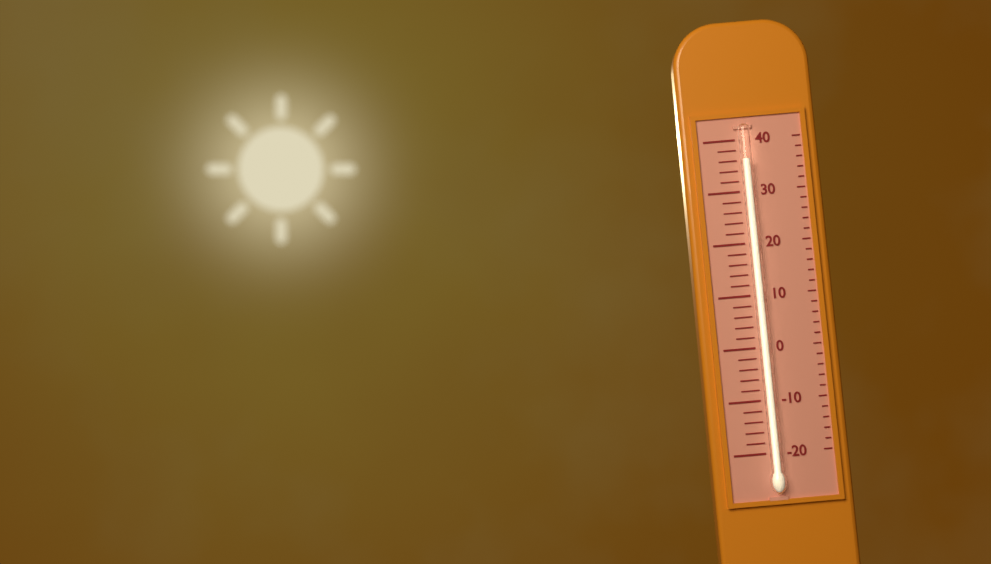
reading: 36 (no unit)
